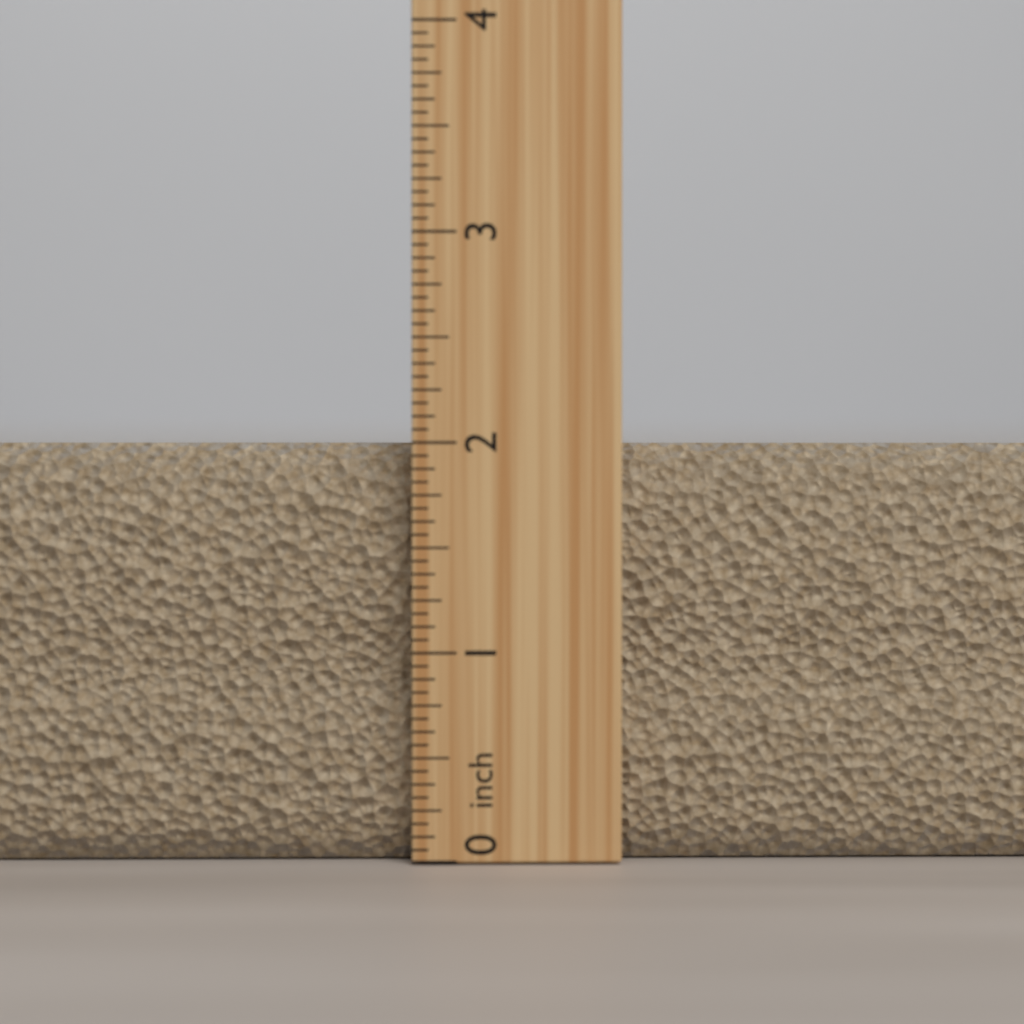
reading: 2.0000 inch
